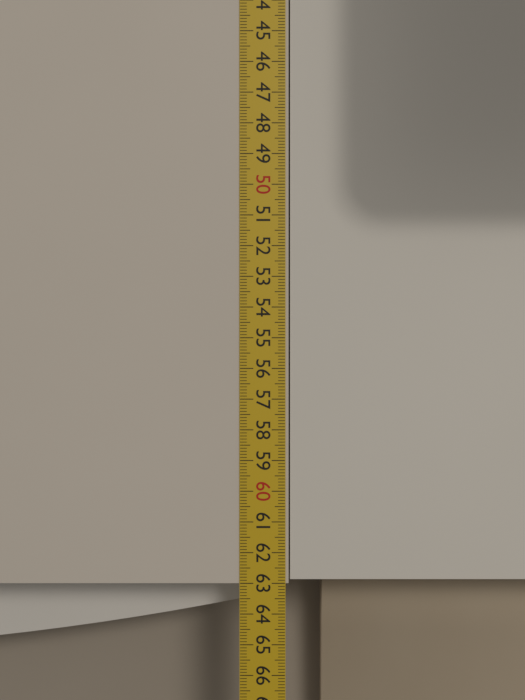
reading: 63.0 cm
